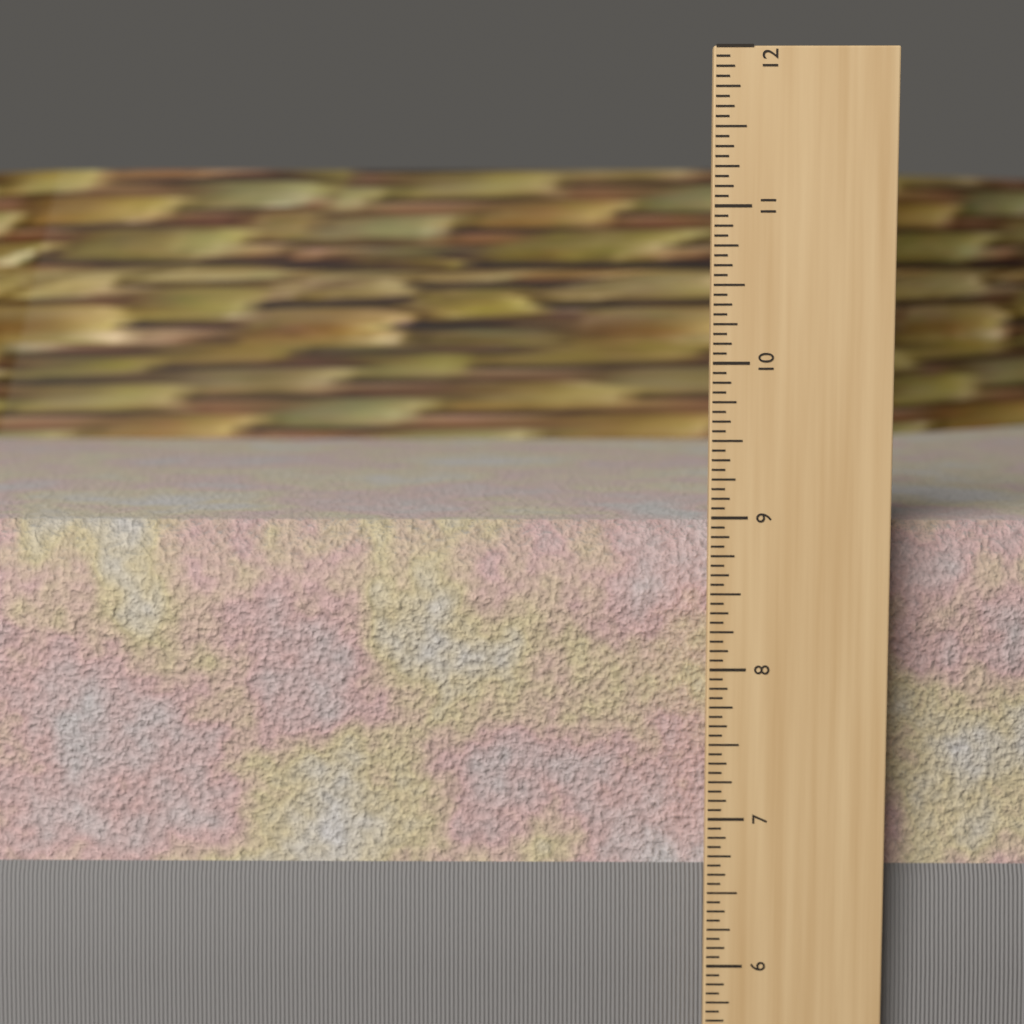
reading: 8.9375 in
